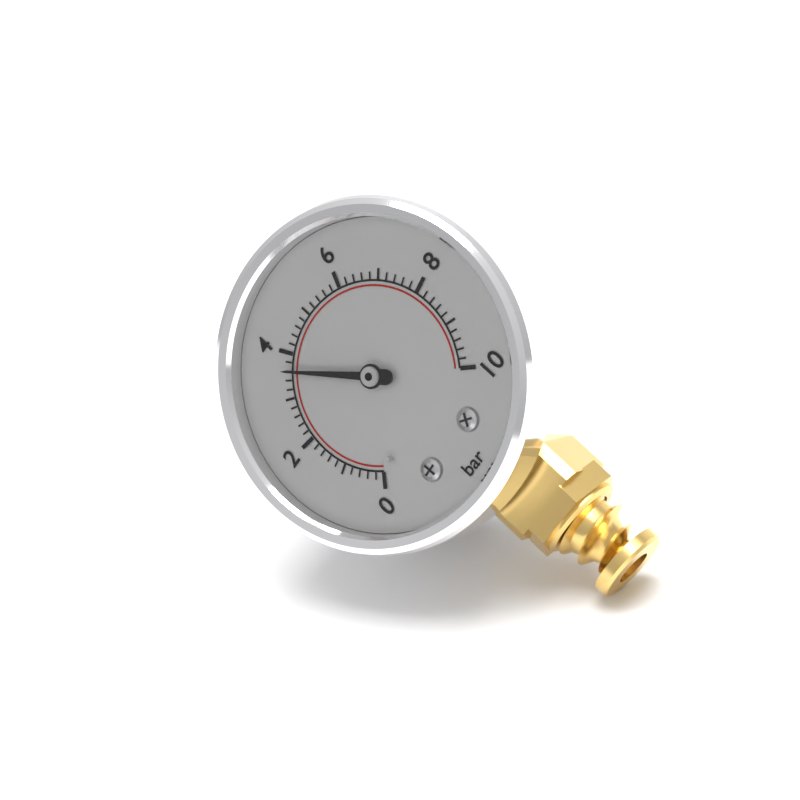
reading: 3.6 bar
